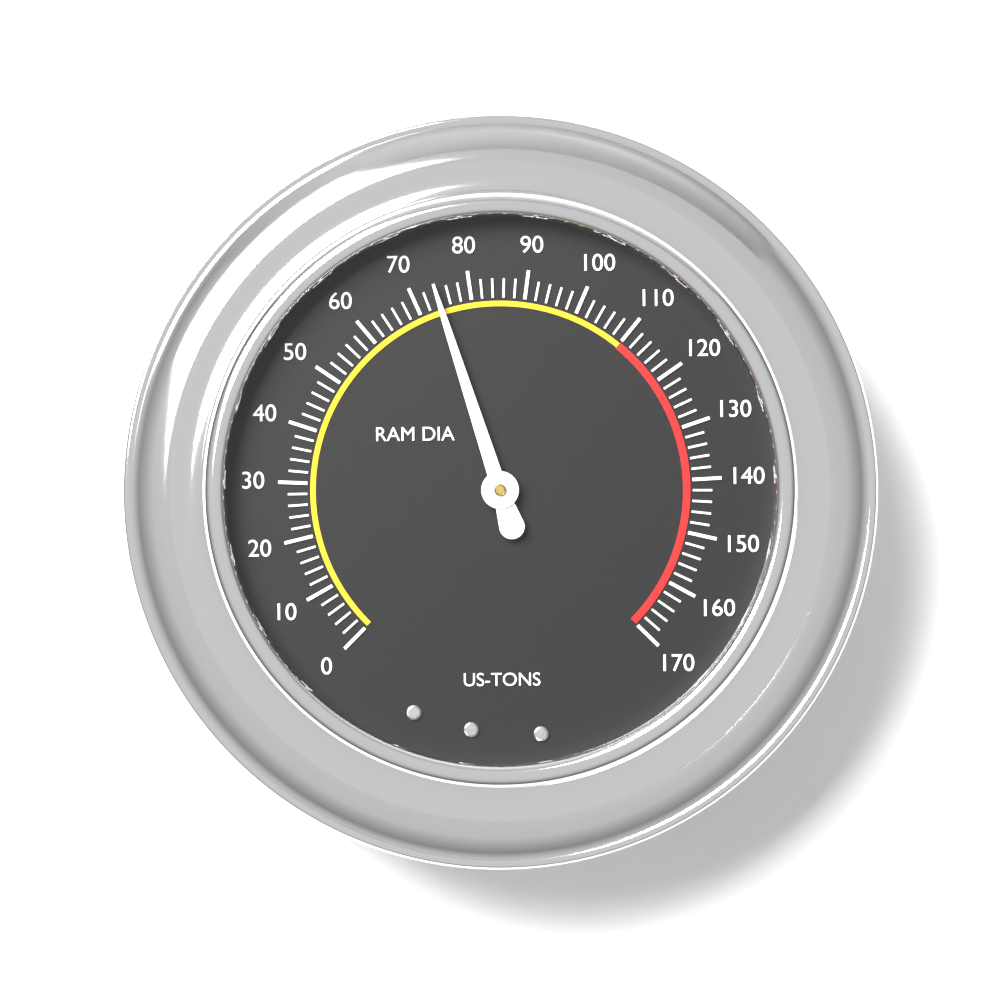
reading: 74 US-TONS
